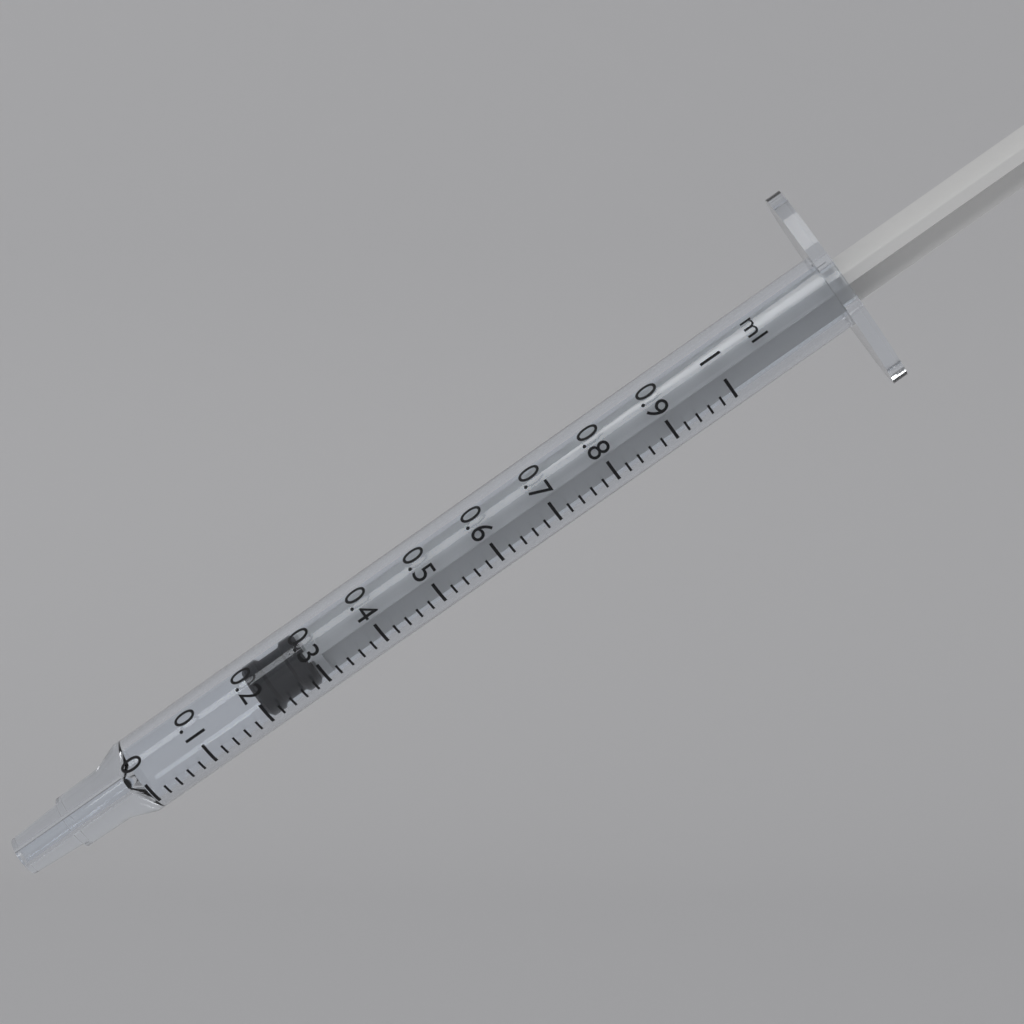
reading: 0.20 ml
